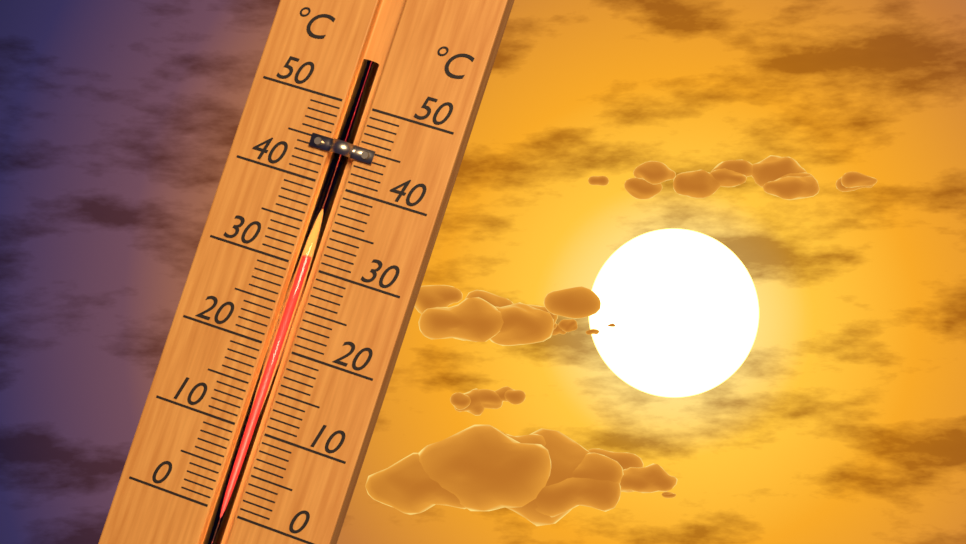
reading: 31 °C
